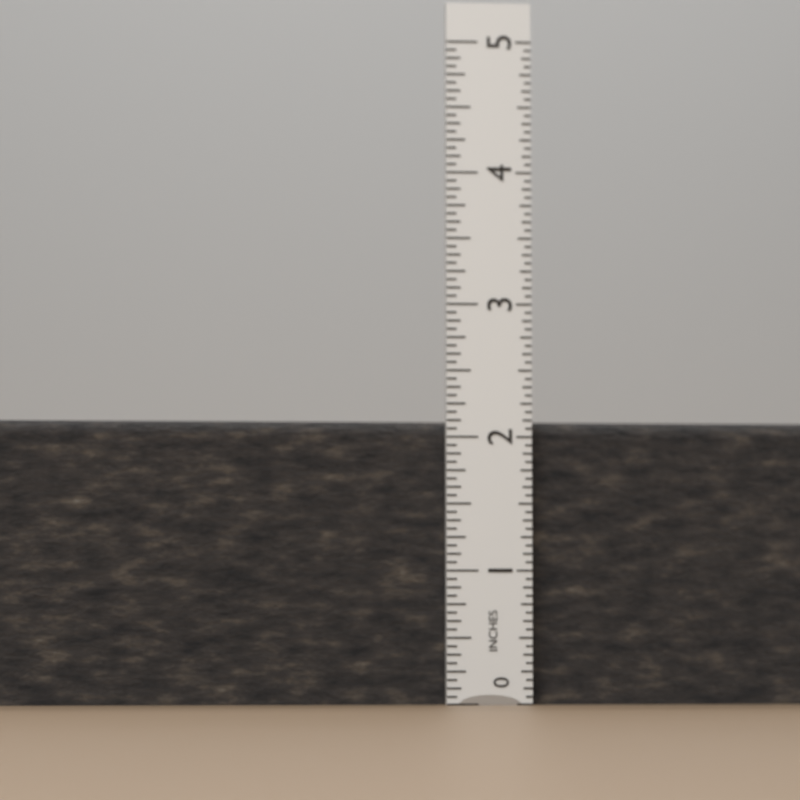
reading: 2.1250 in
